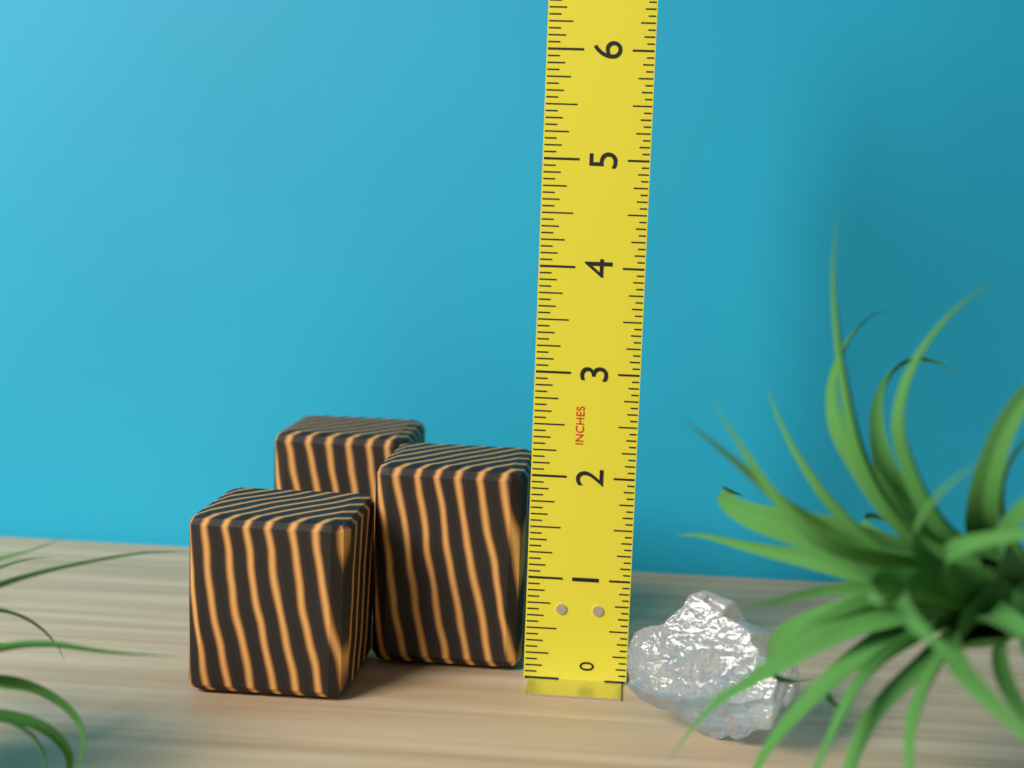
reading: 2.0000 in
